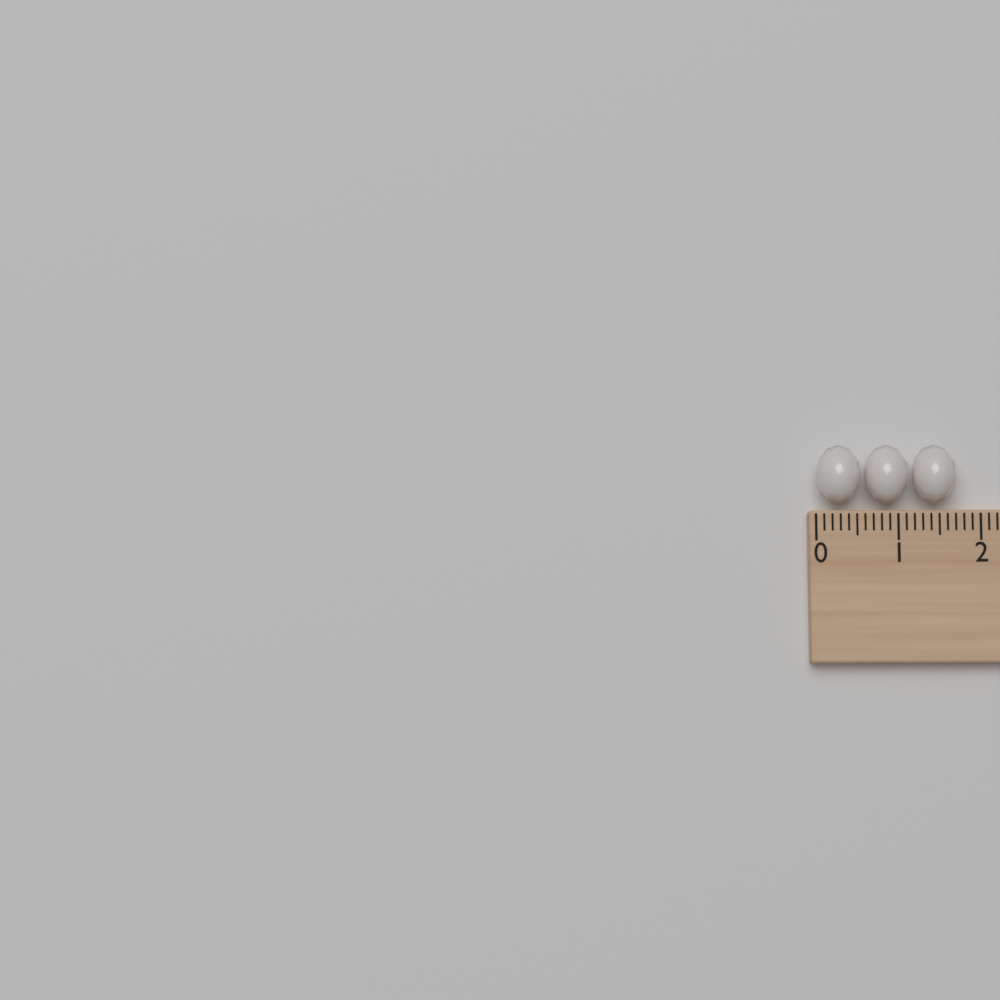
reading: 1.7 (no unit)
